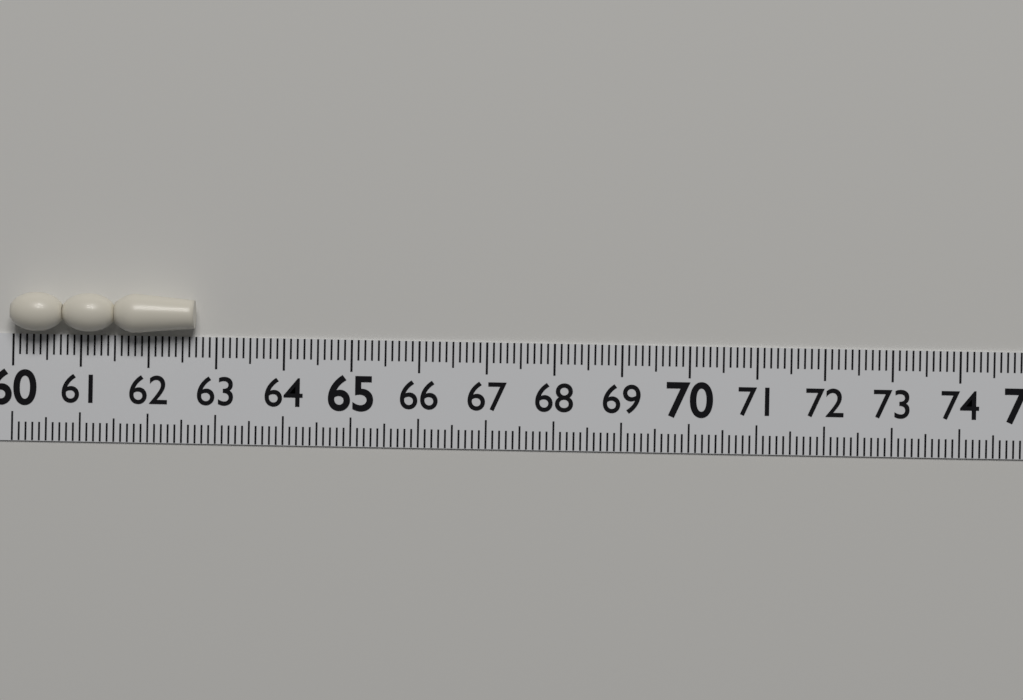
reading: 62.7 (no unit)
